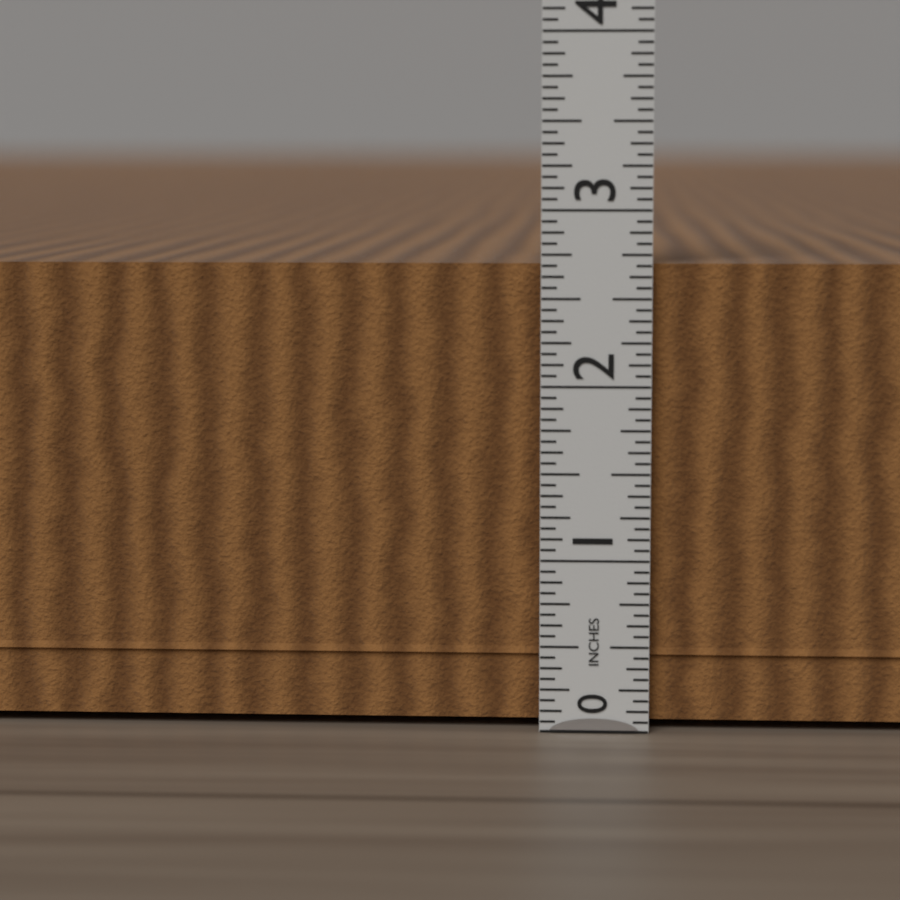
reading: 2.7500 in
